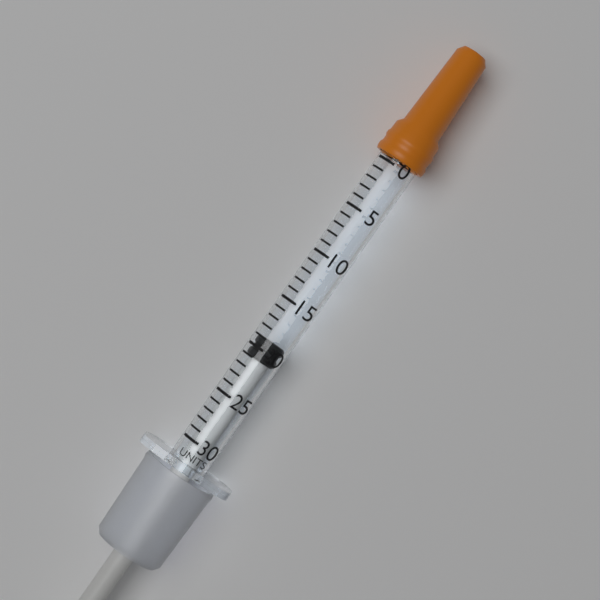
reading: 19 units
